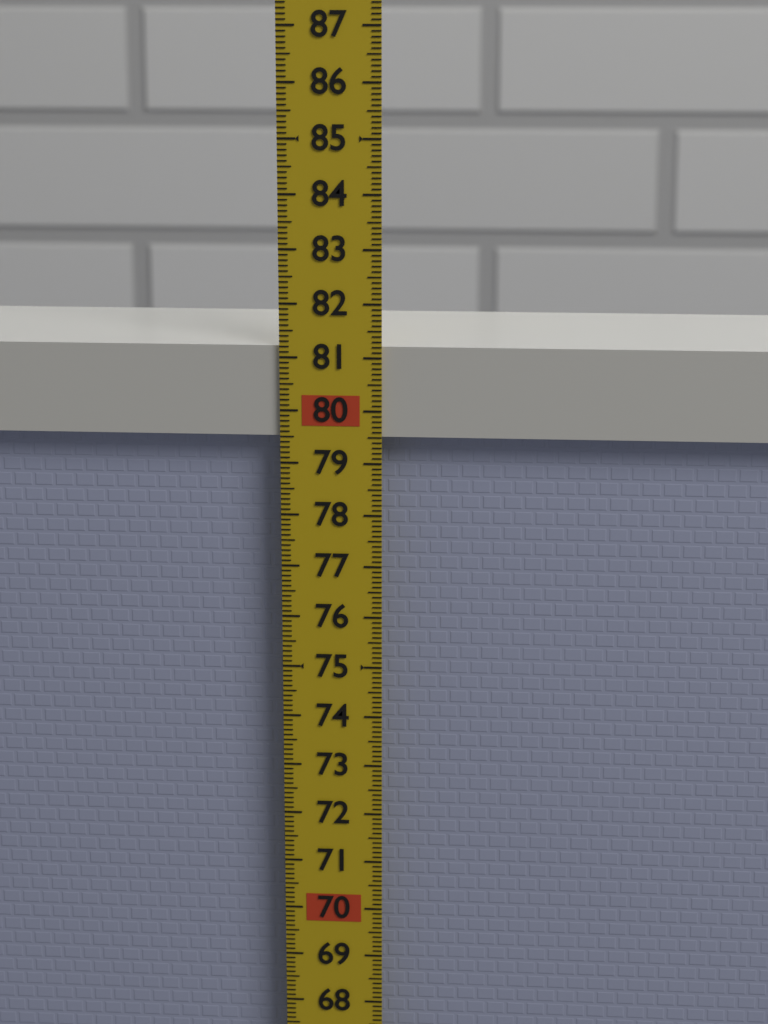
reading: 81.2 (no unit)
